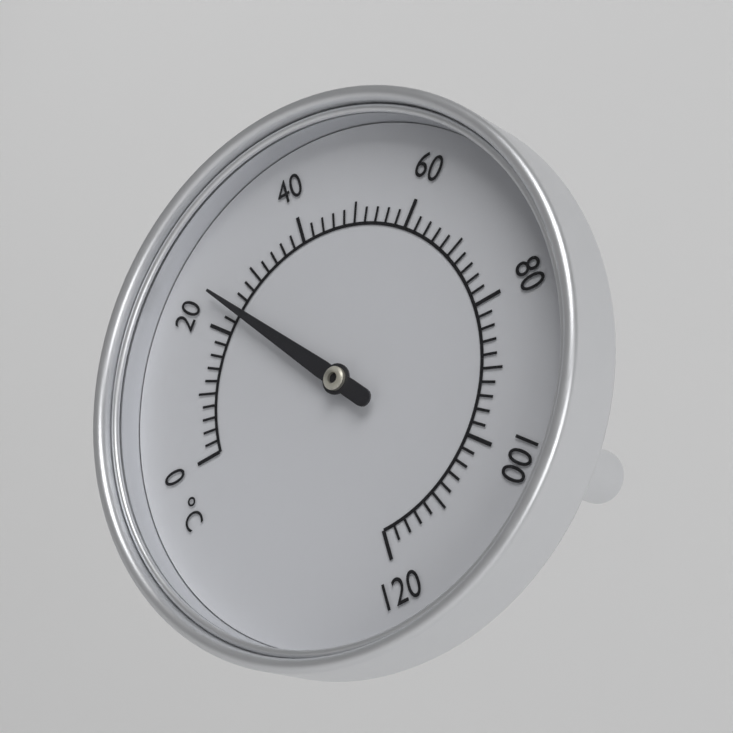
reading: 24 °C
